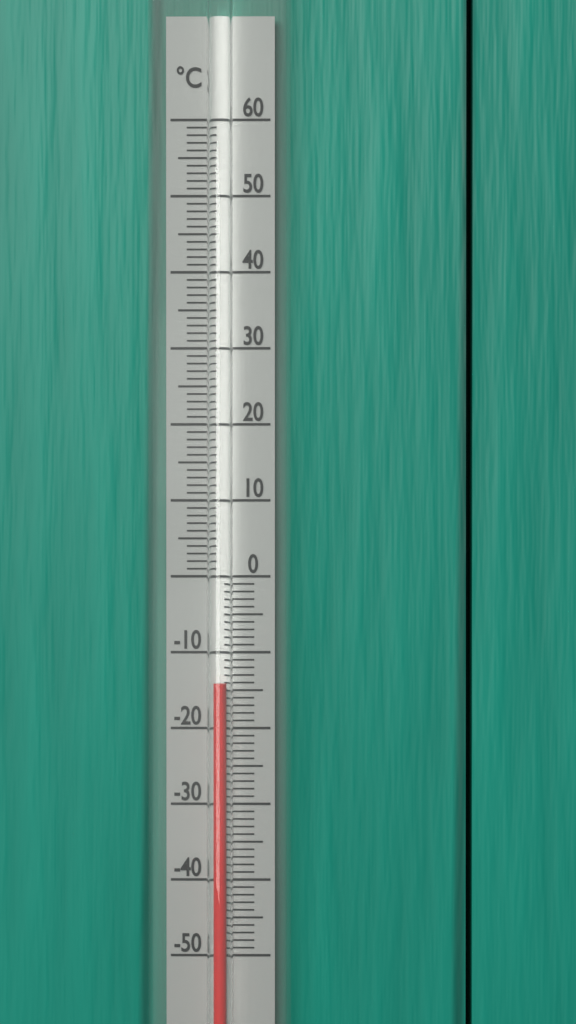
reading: -14 °C
